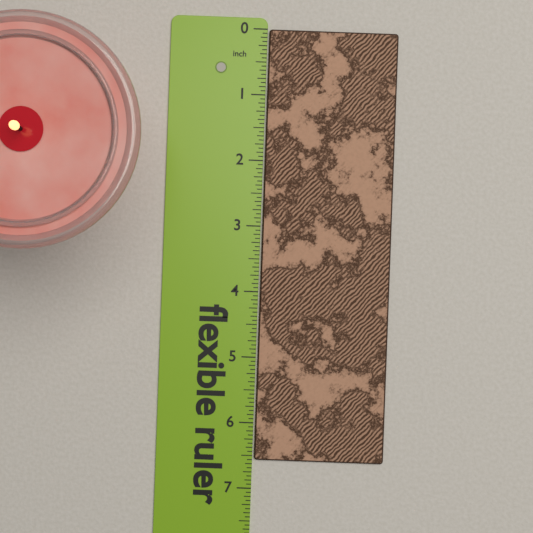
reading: 6.5625 in
